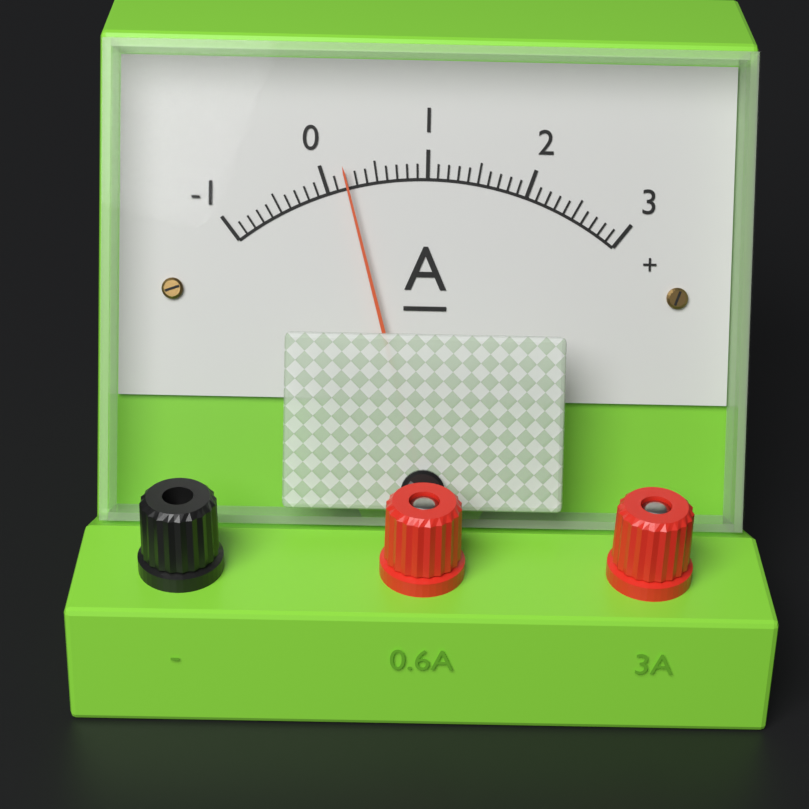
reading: 0.2 A
